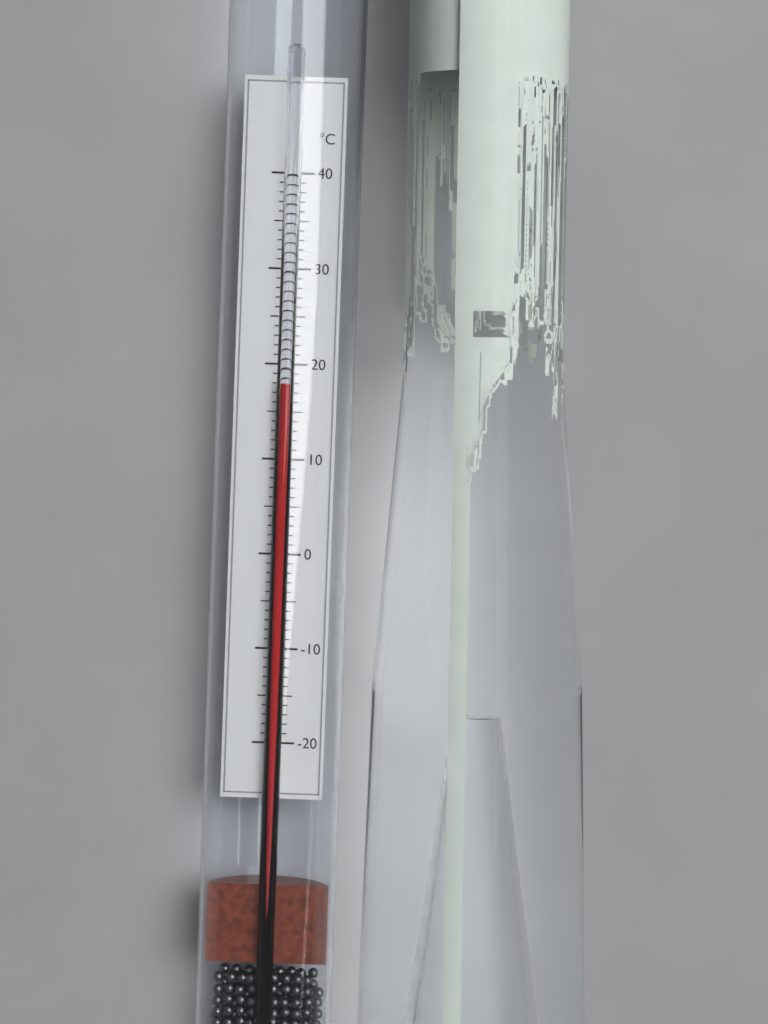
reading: 18 °C
